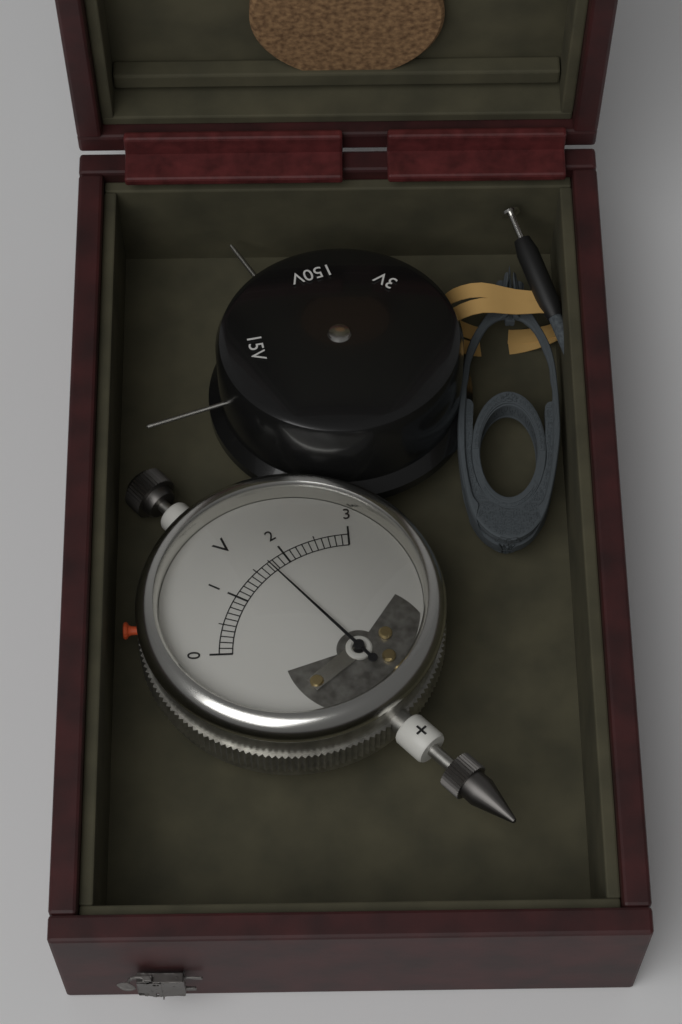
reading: 1.7 V
